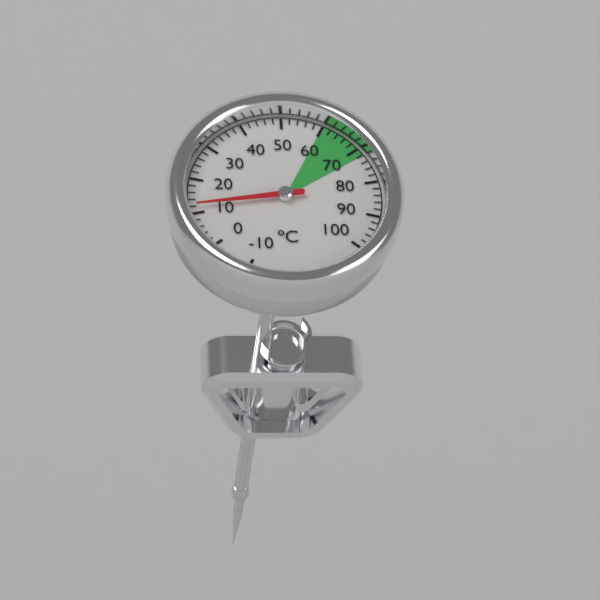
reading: 12 °C
